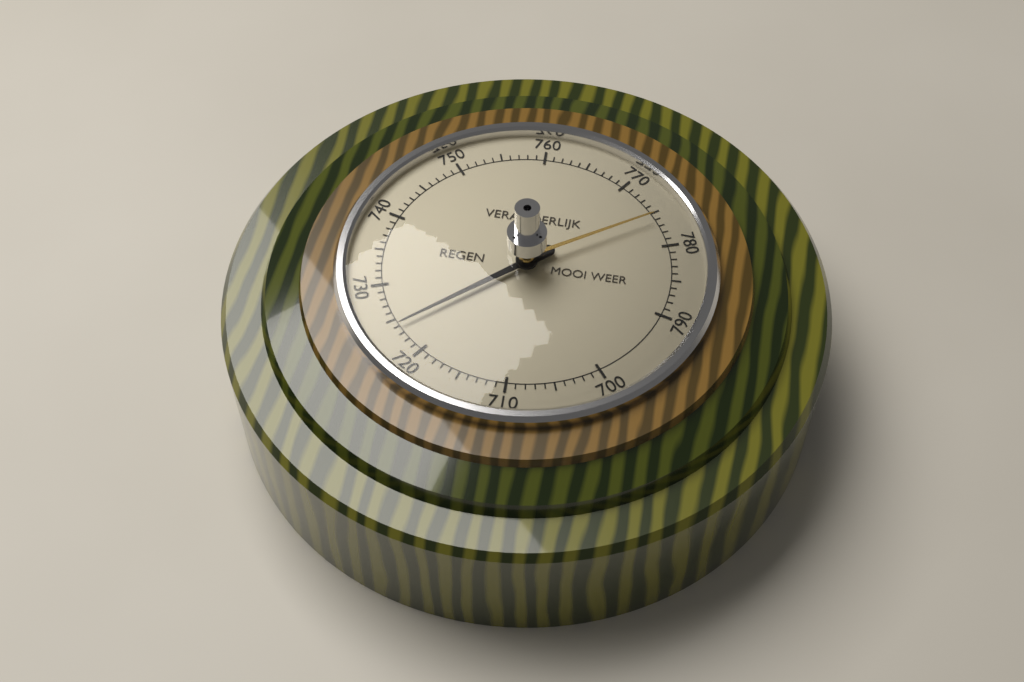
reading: 724 (no unit)
